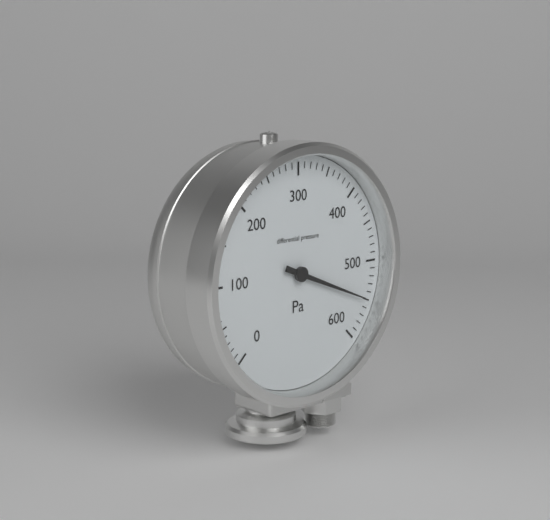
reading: 550 Pa
